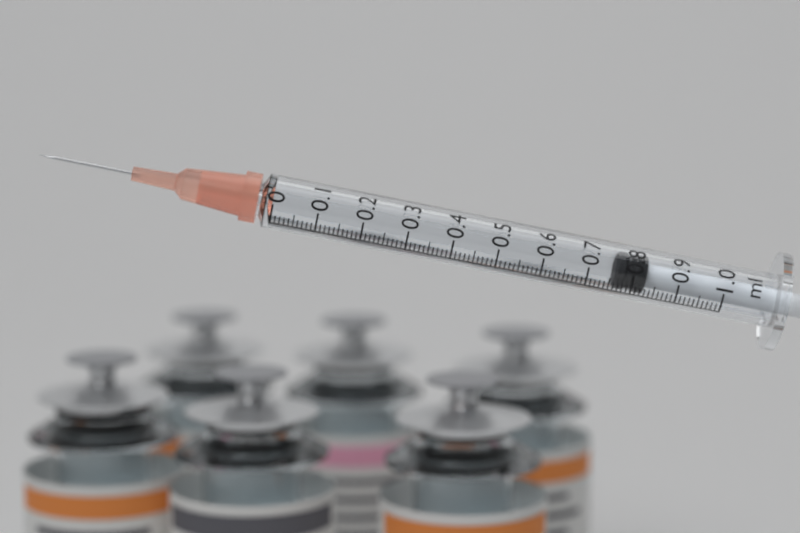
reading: 0.76 ml
